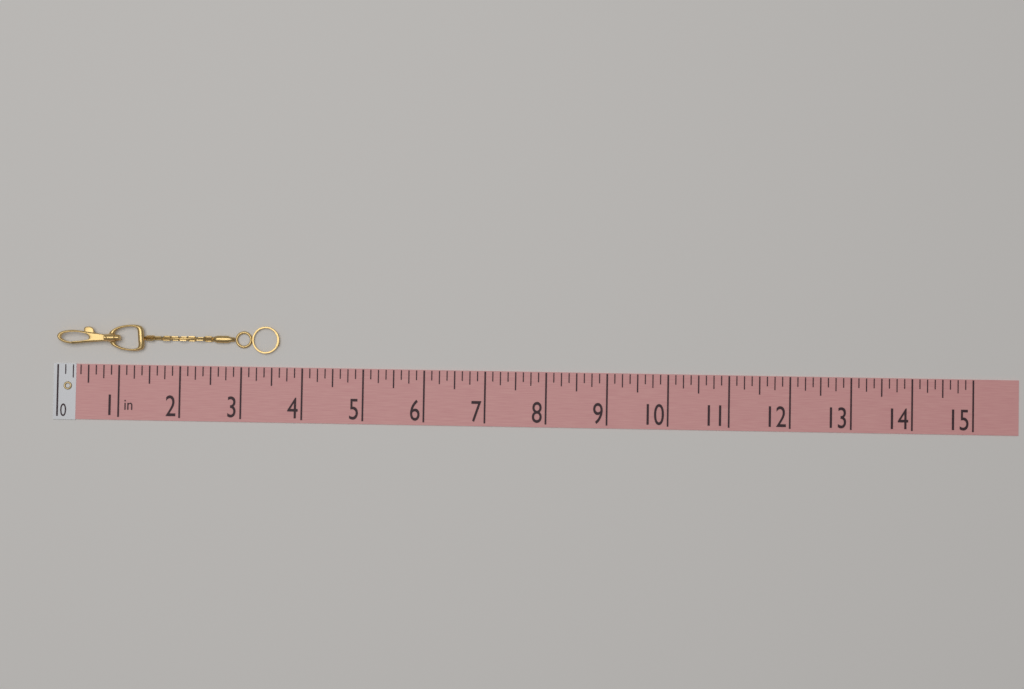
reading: 3.625 in
